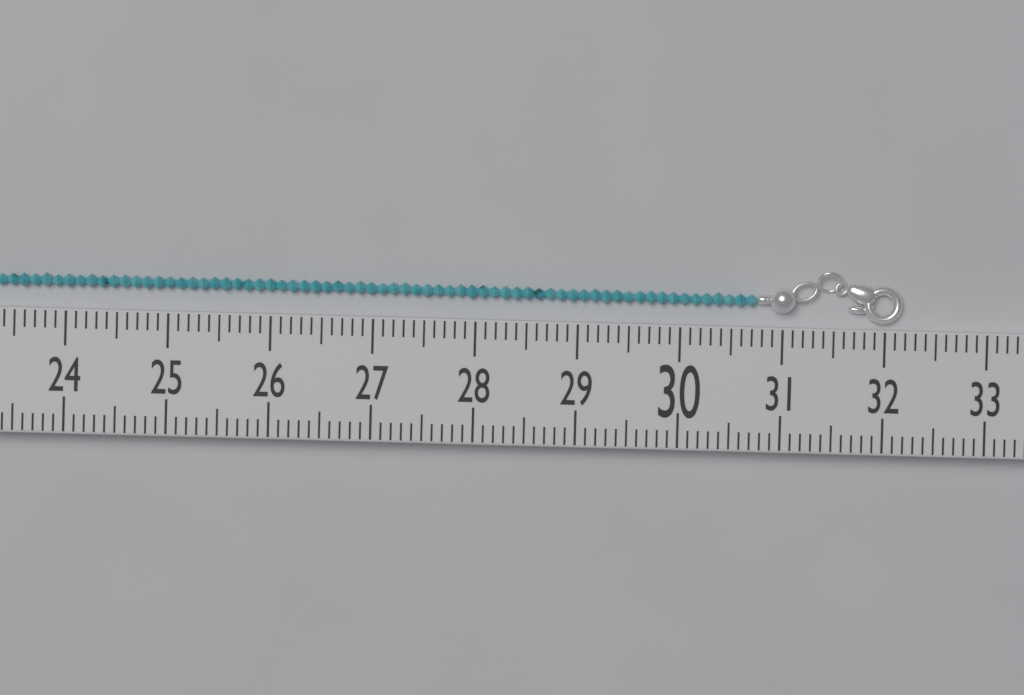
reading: 32.2 (no unit)
